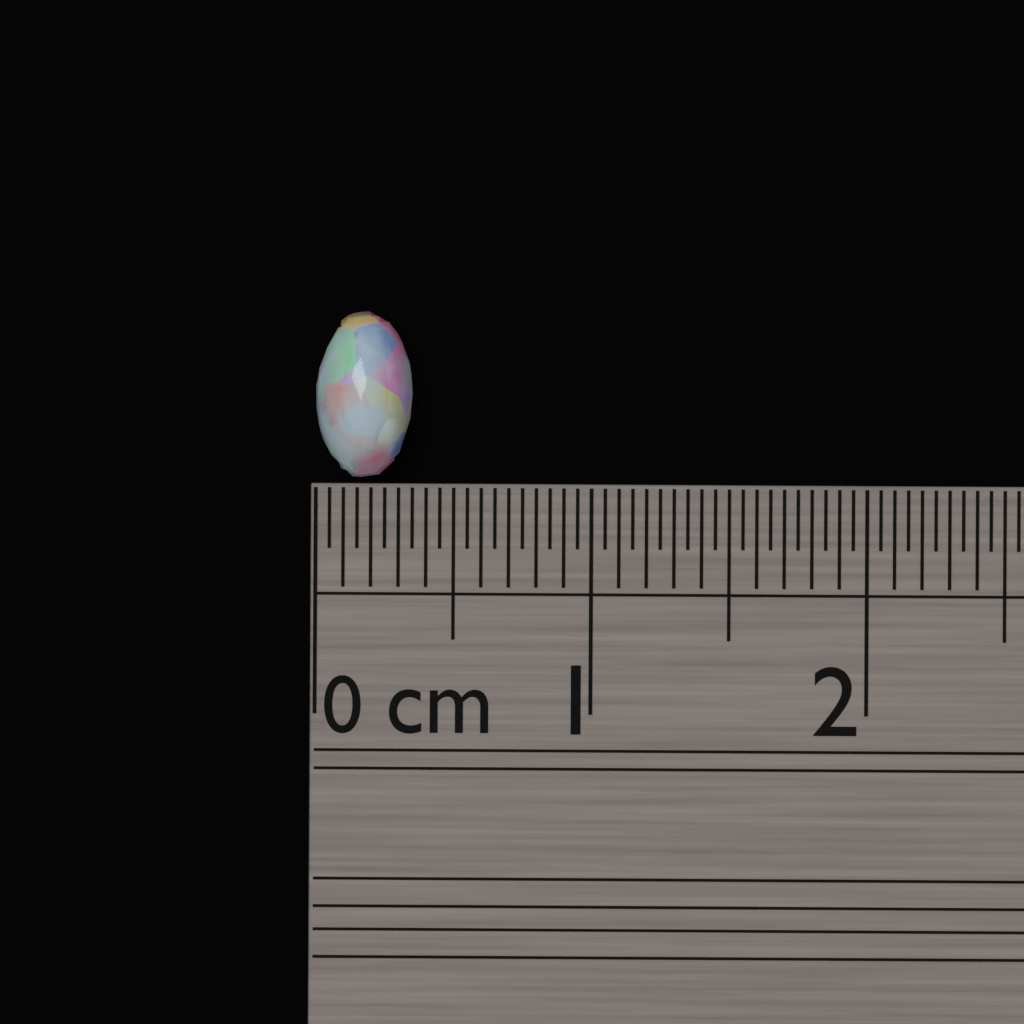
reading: 0.35 cm
